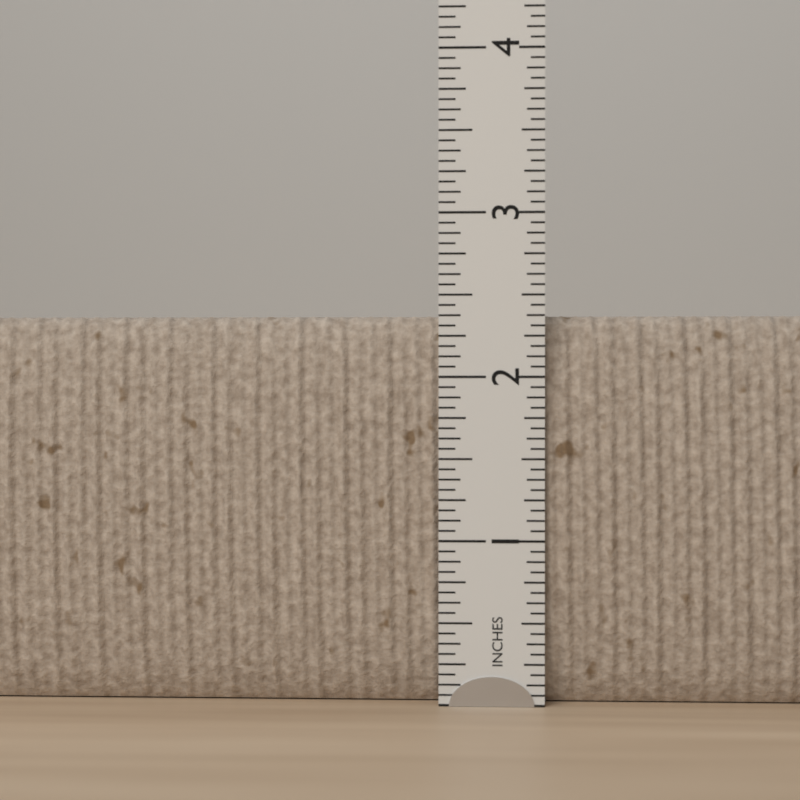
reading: 2.3750 in
